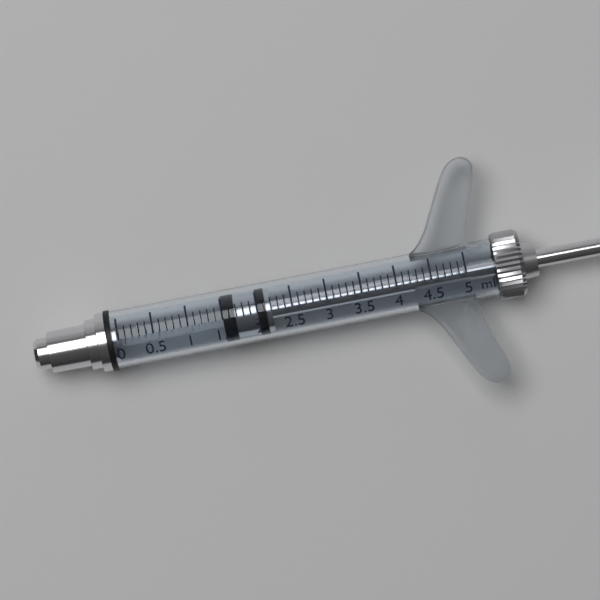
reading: 1.5 ml
